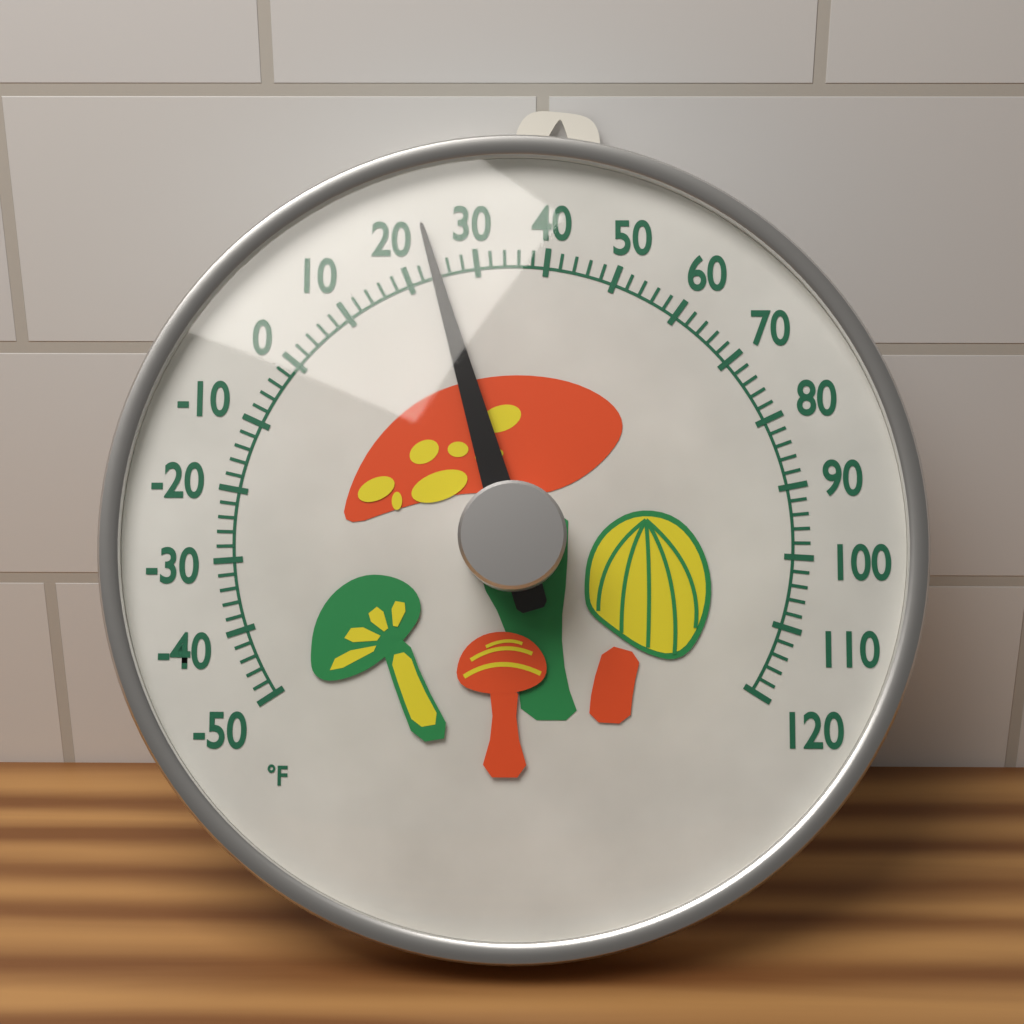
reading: 24 °F
